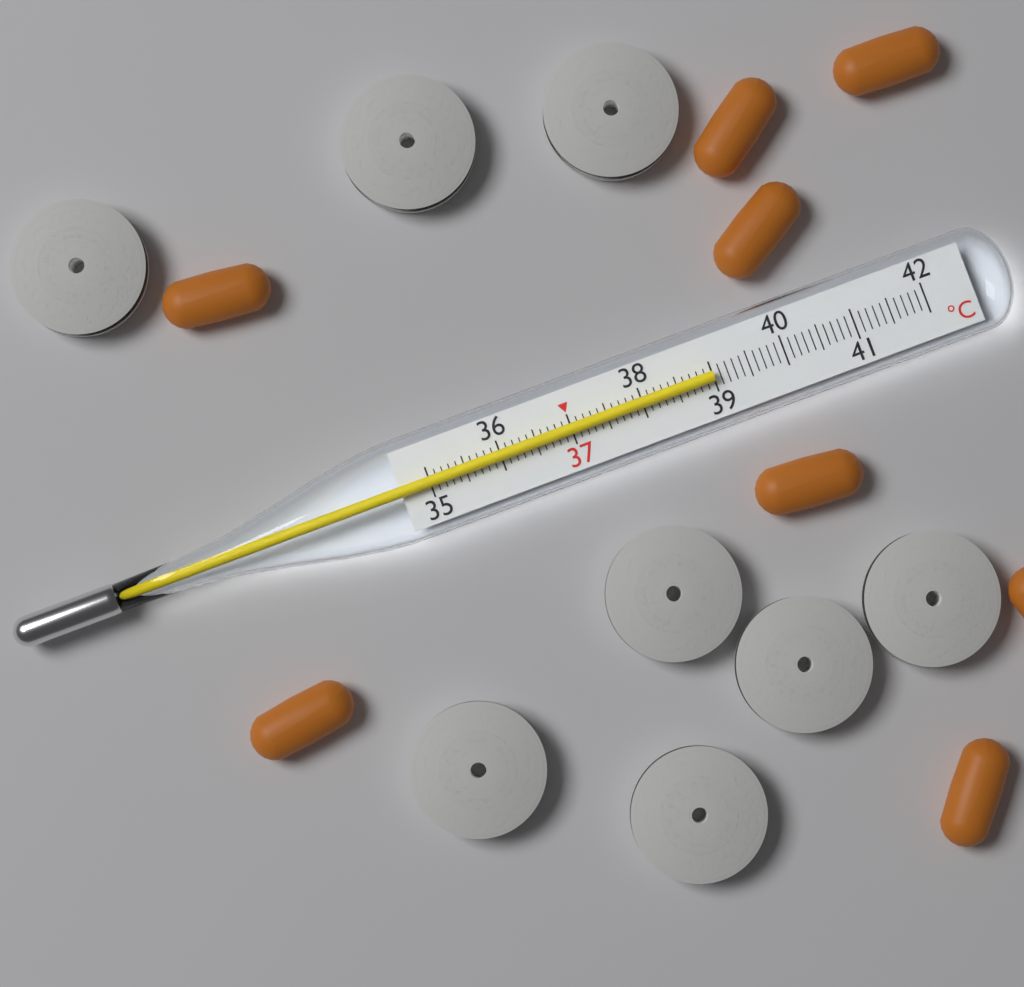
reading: 39.0 °C
